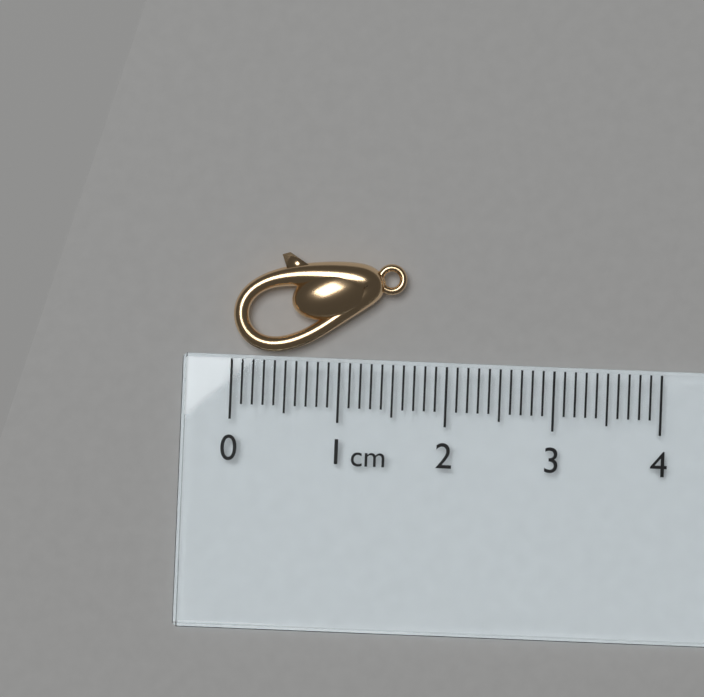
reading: 1.6 cm
